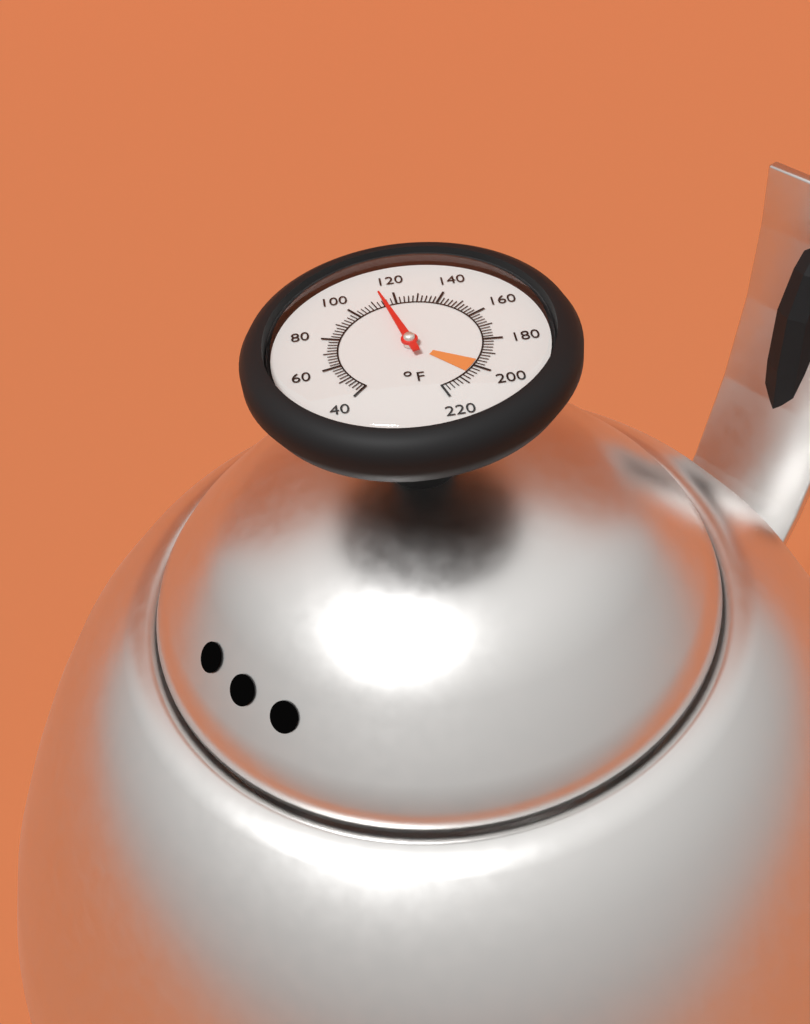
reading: 114 °F
